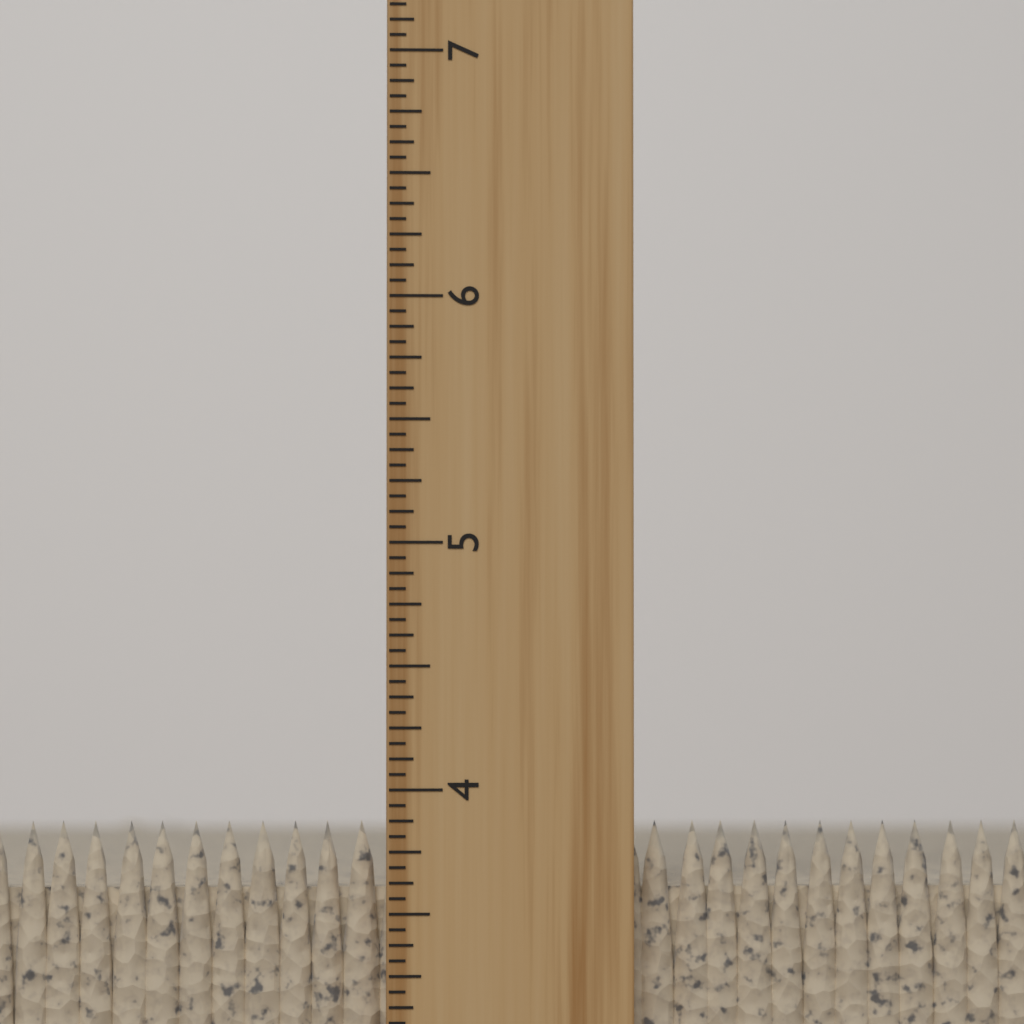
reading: 3.8750 inch
